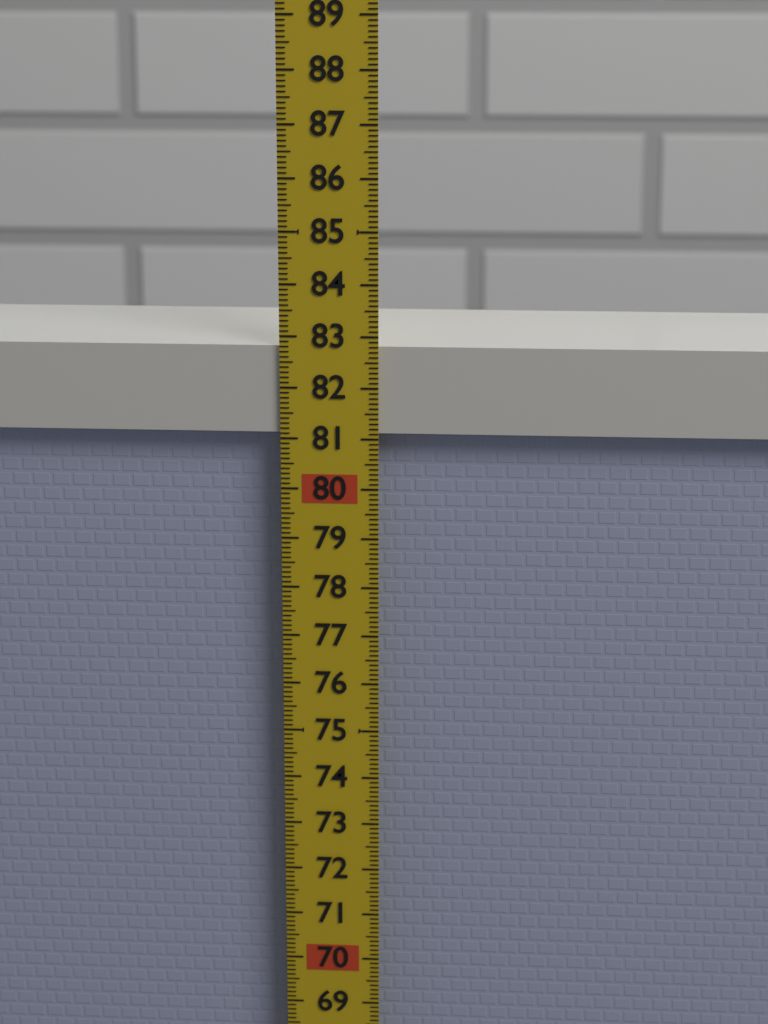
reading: 82.8 (no unit)
